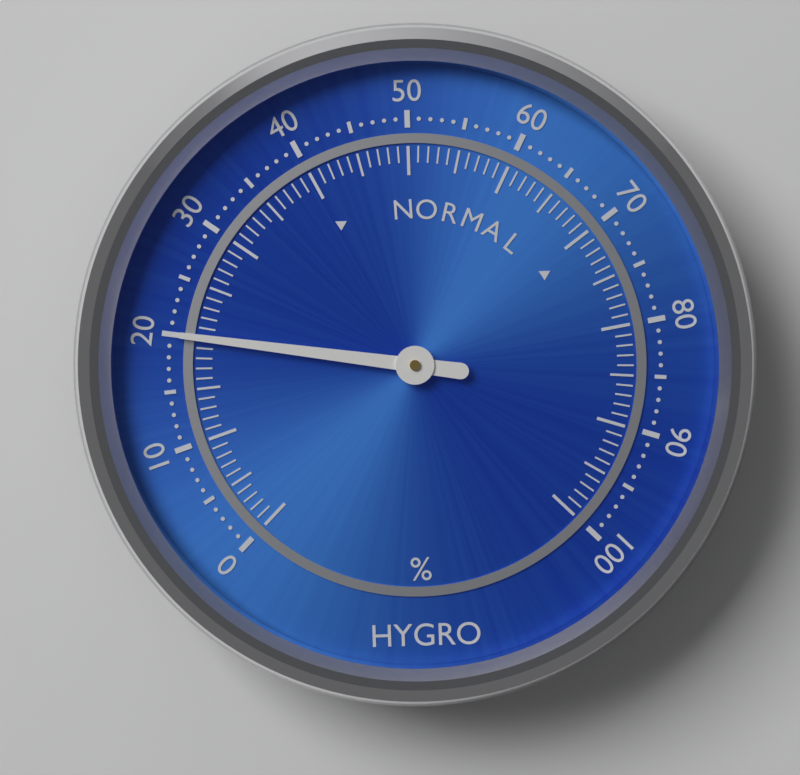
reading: 20 %
